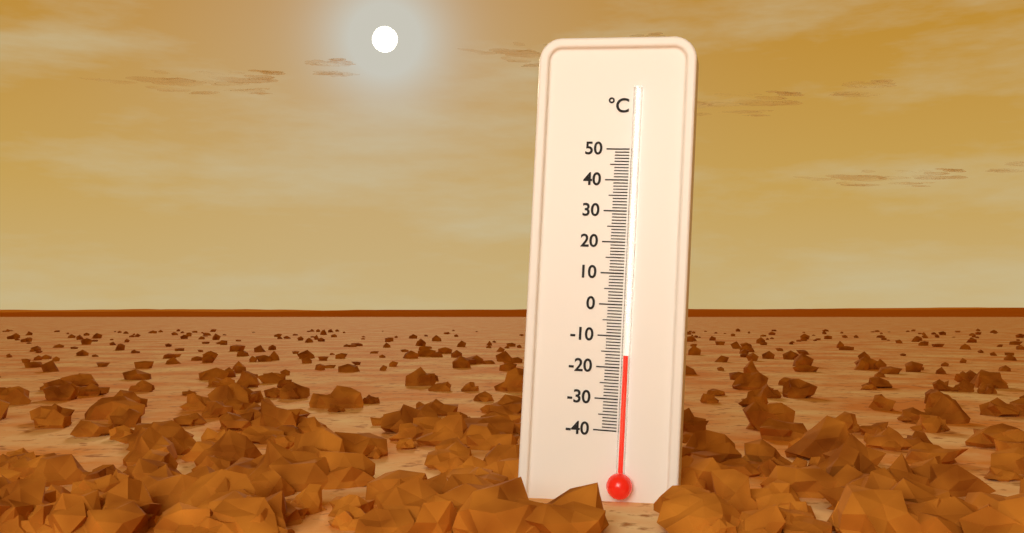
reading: -16 °C
